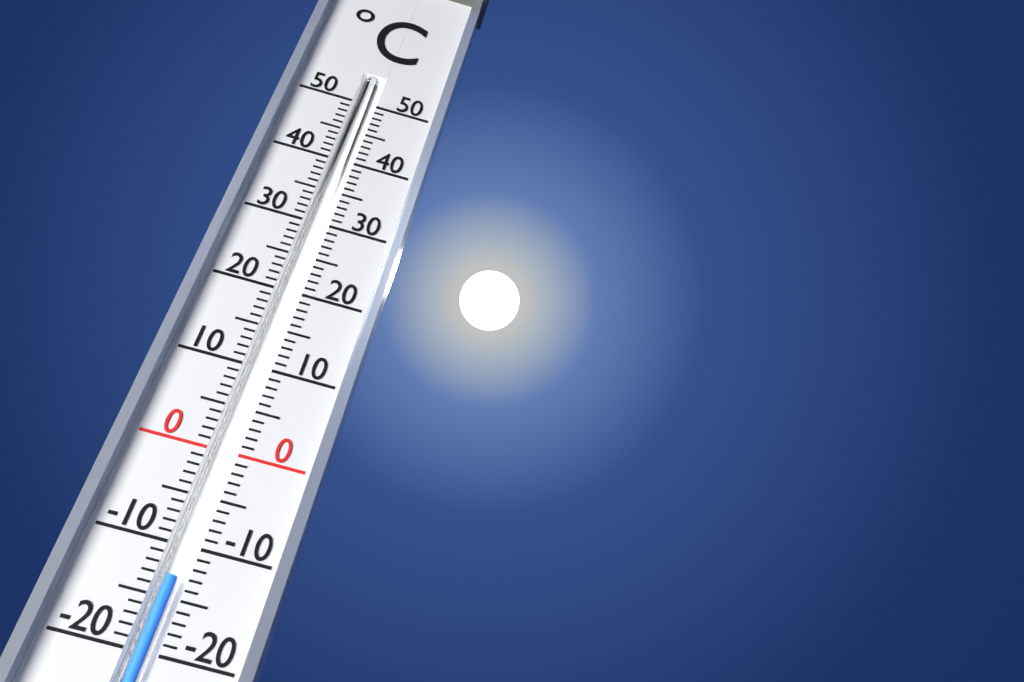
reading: -13 °C
